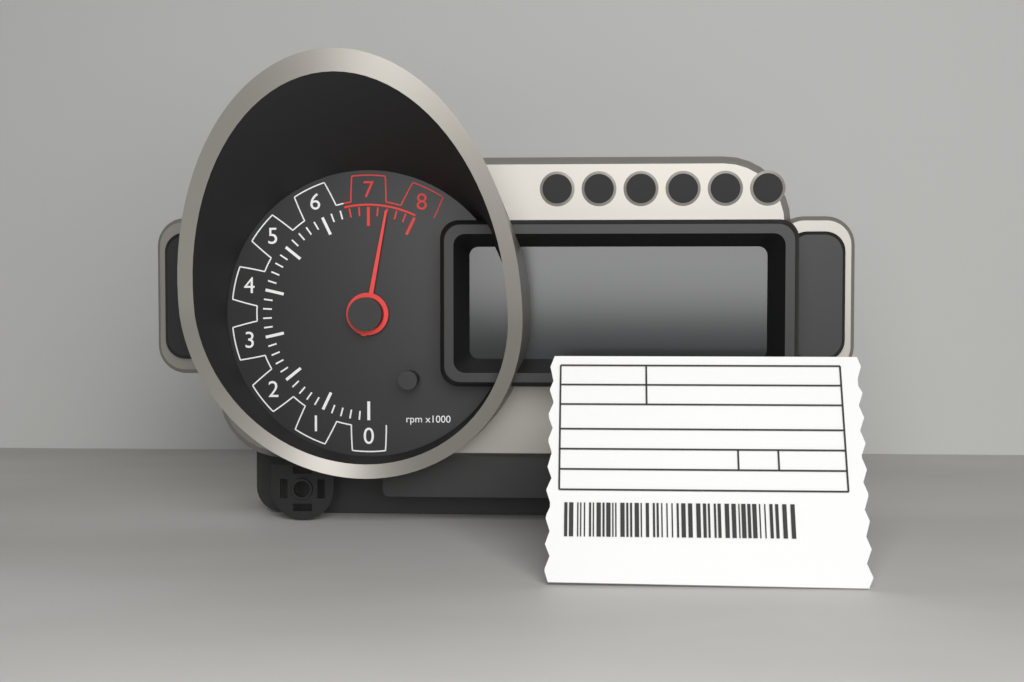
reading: 7.4 rpm x1000
